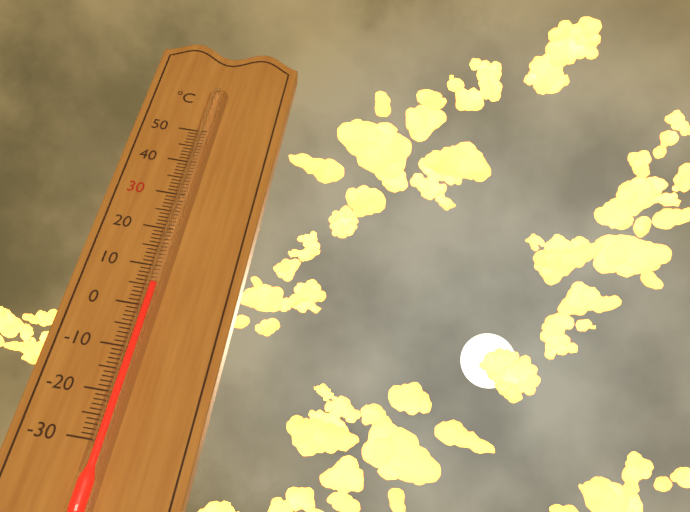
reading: 5 °C
